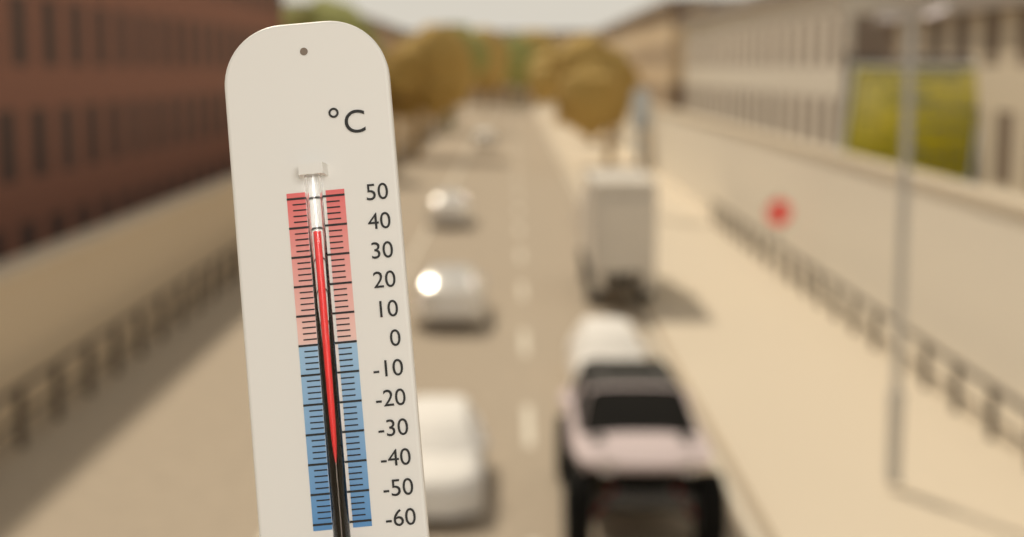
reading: 38 °C
